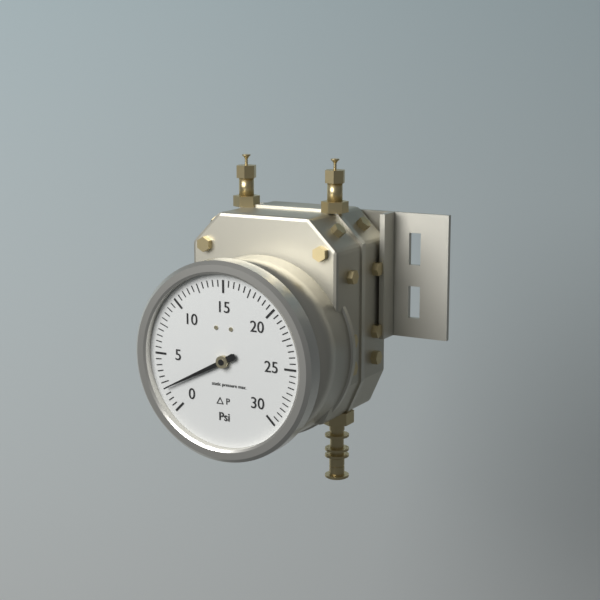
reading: 2.0 psi
